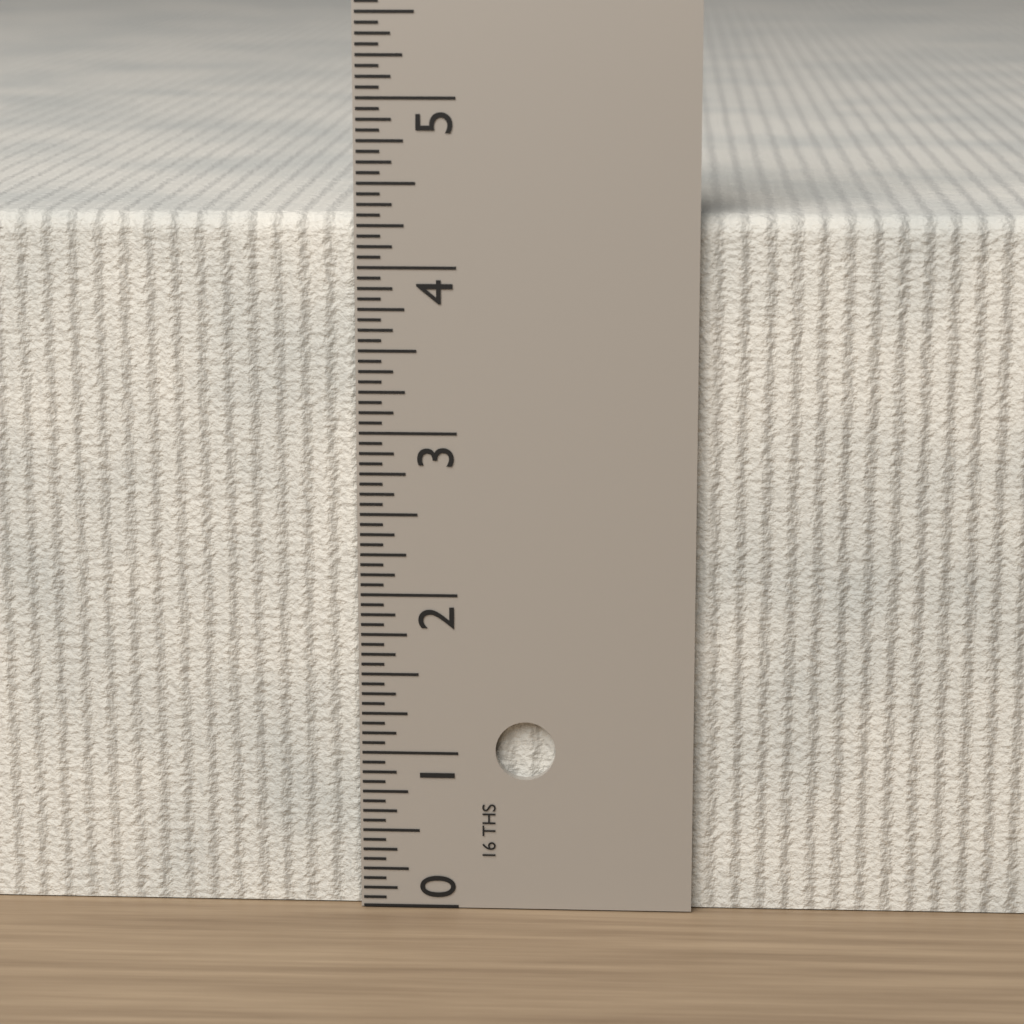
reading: 4.3125 in
